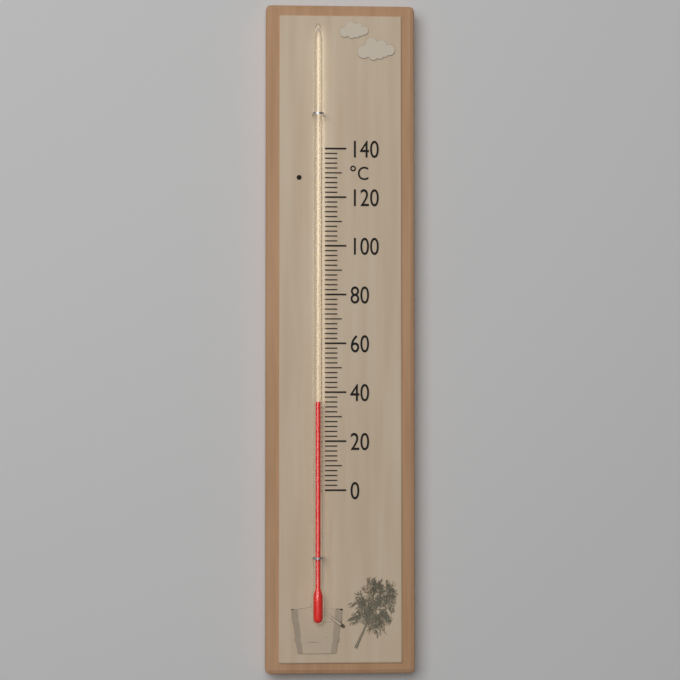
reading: 36 °C
